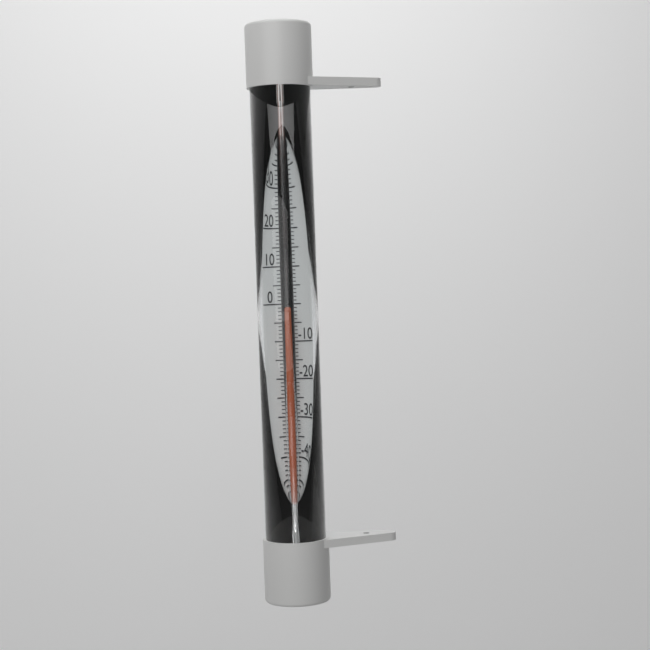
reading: -2 °C
